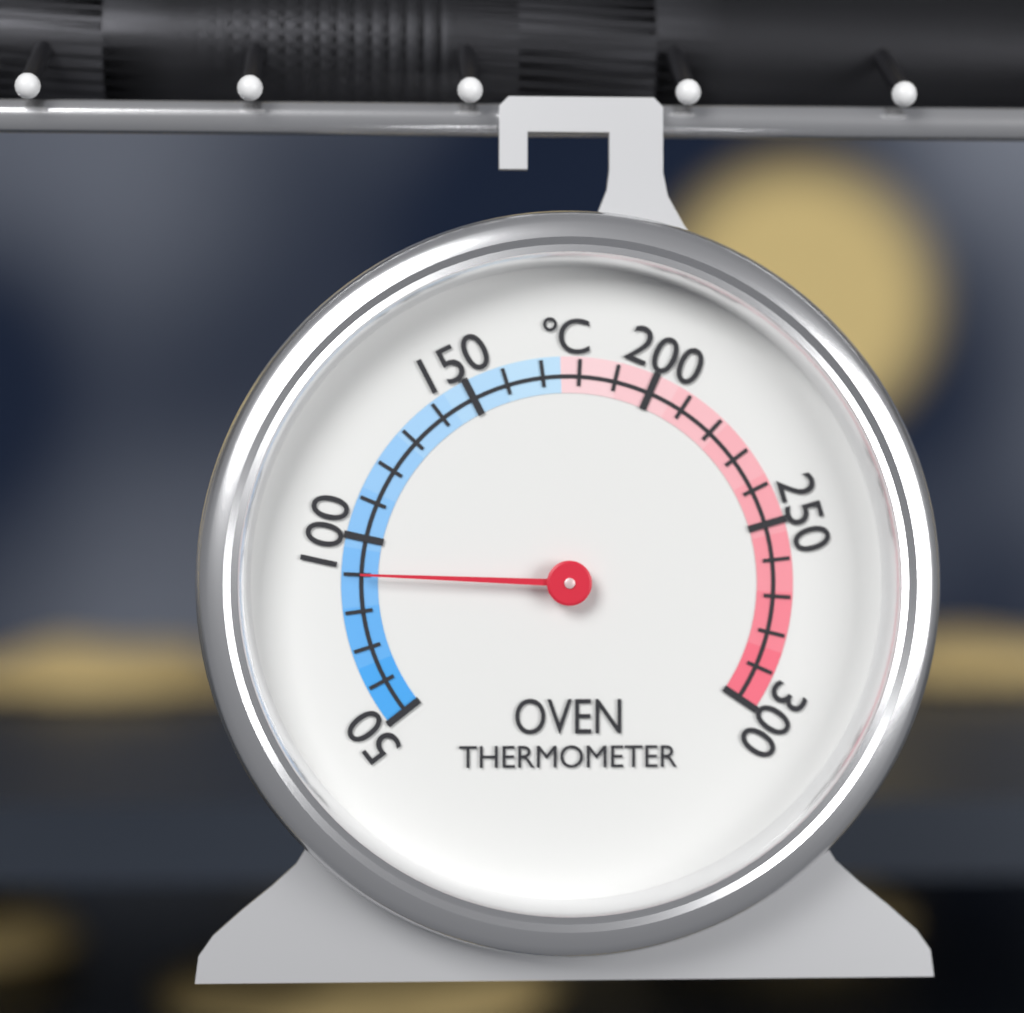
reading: 90 °C
